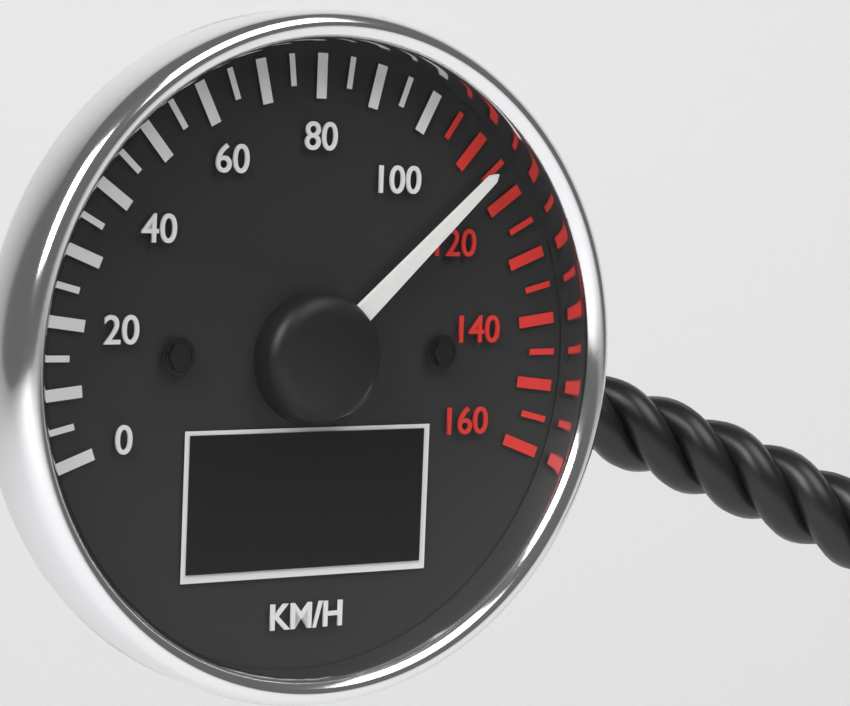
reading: 115 km/h
